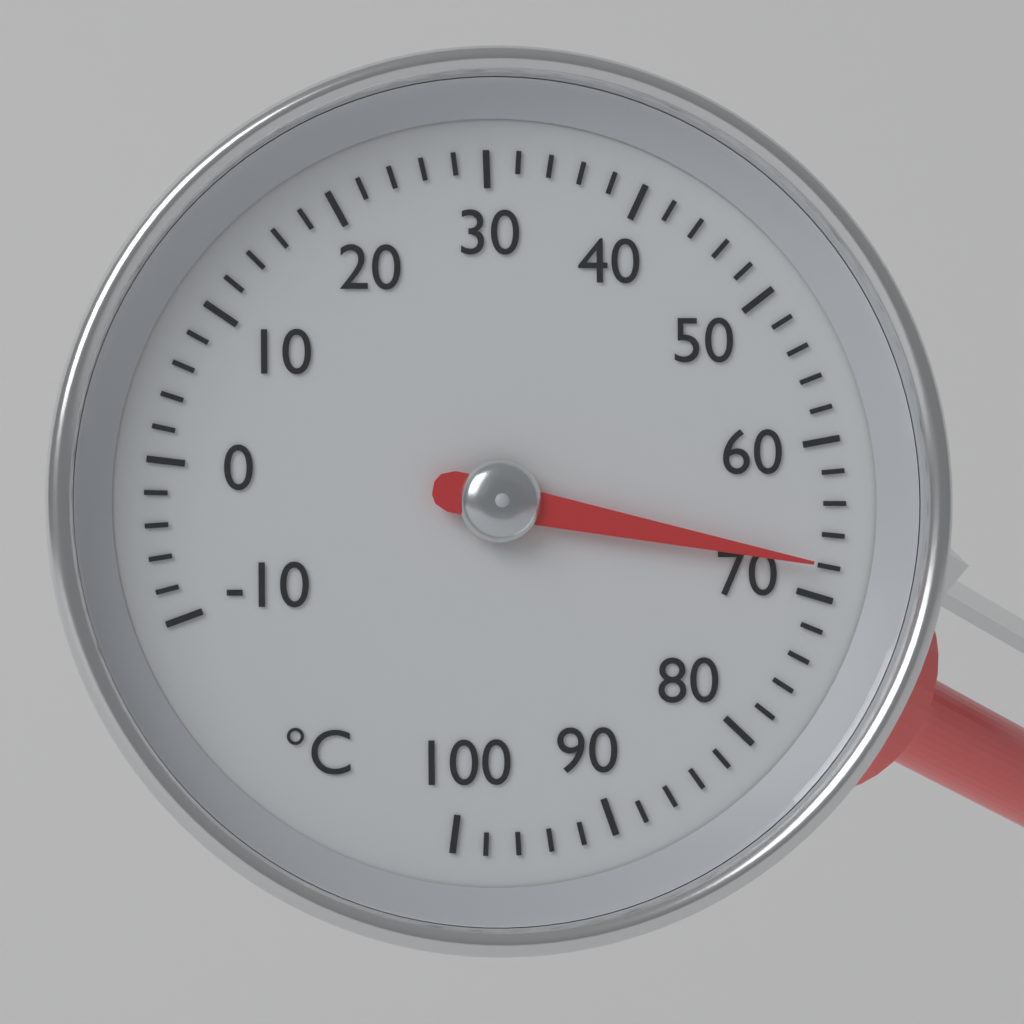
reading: 68 °C
